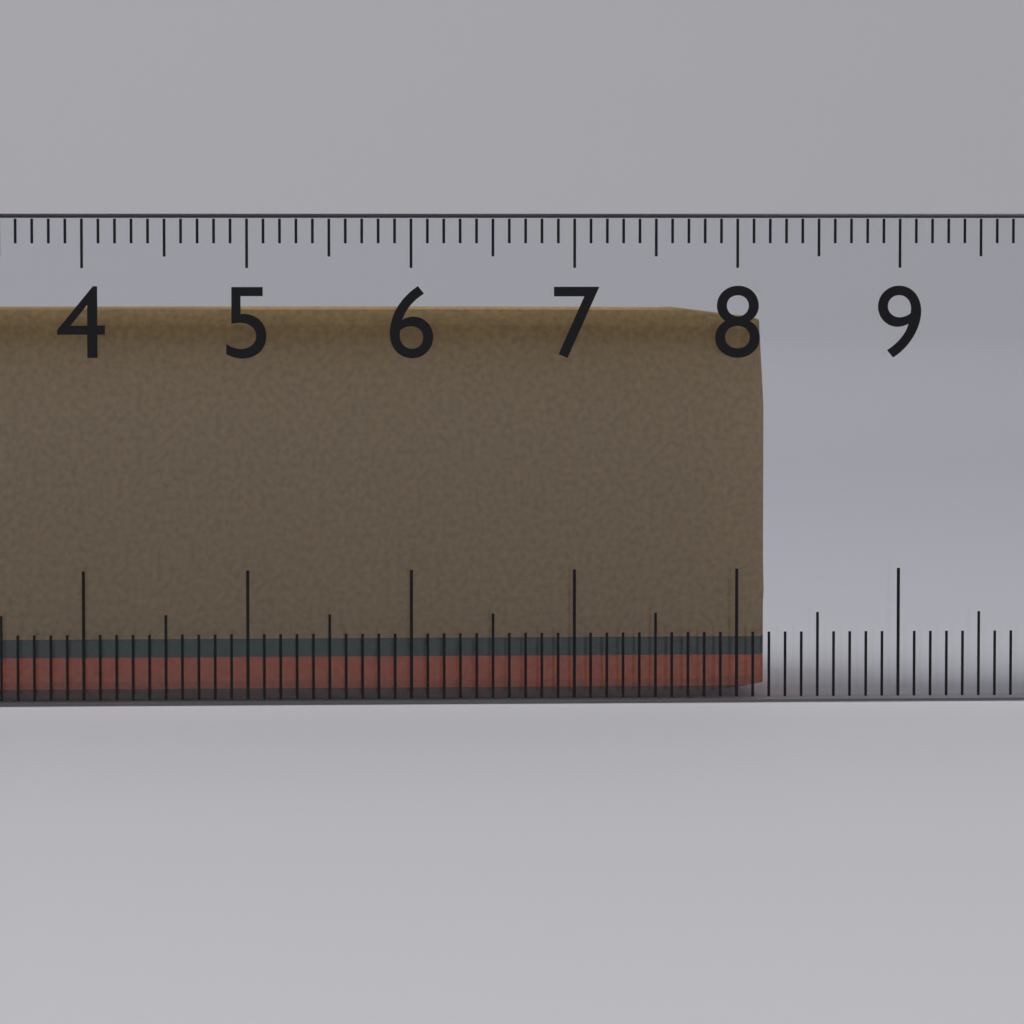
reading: 8.2 cm
